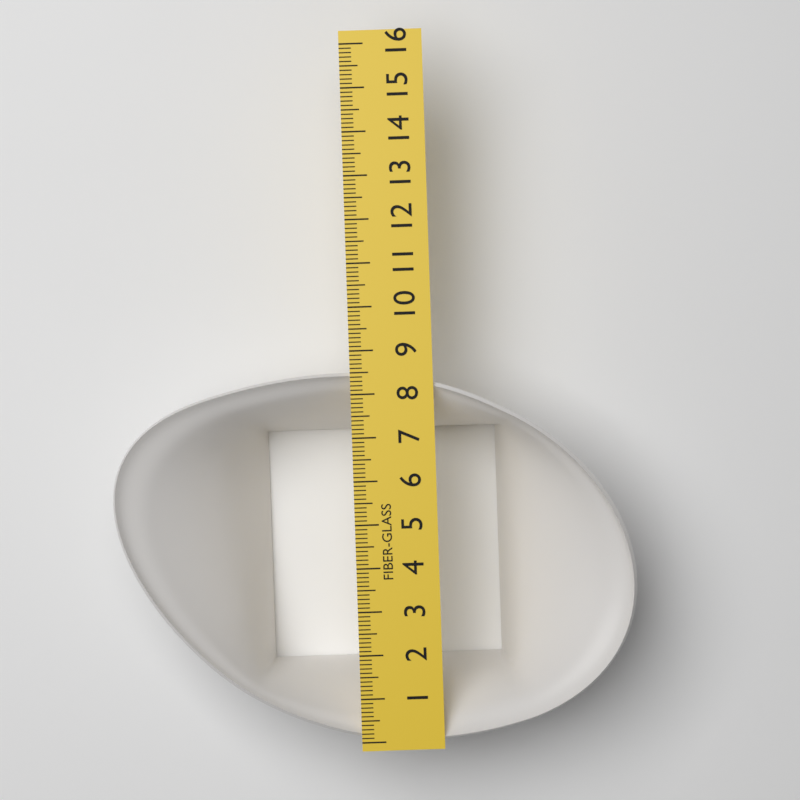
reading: 8.5 (no unit)
